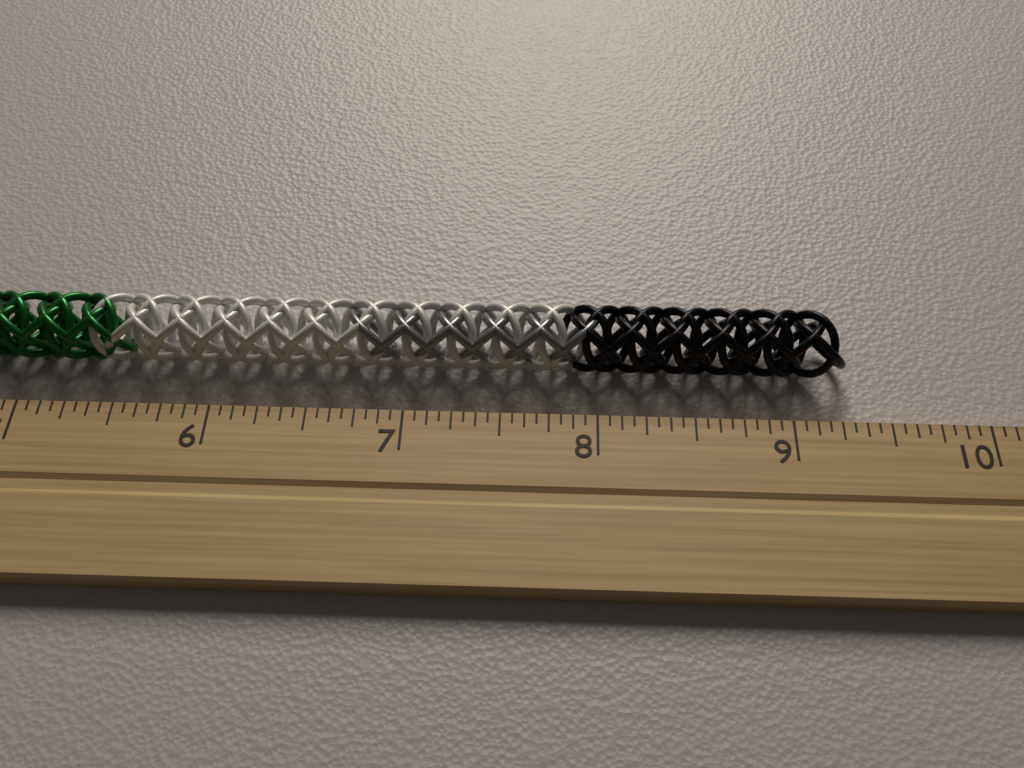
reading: 9.3125 inch
